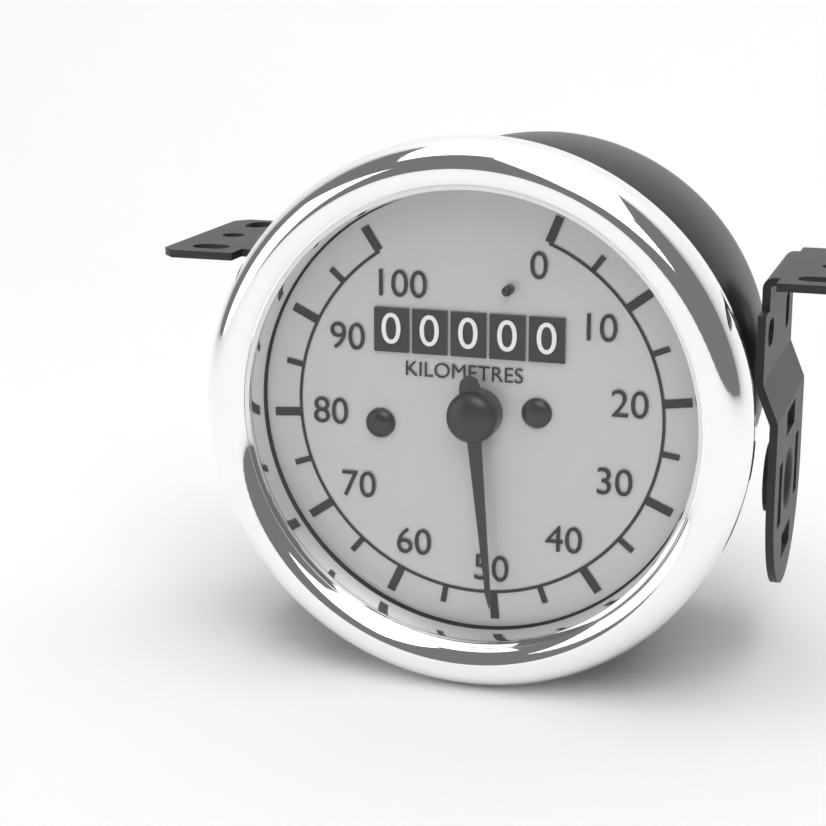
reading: 50 km/h
